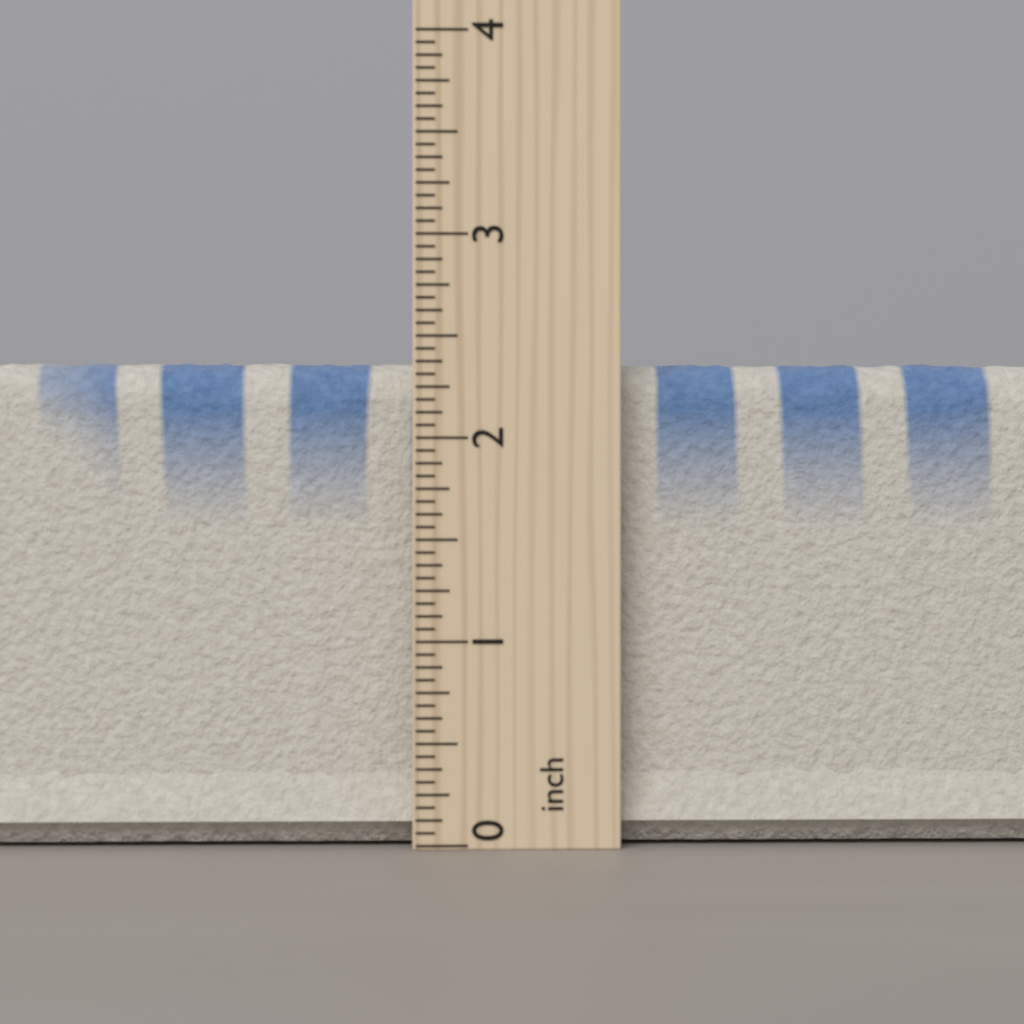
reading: 2.5000 inch
